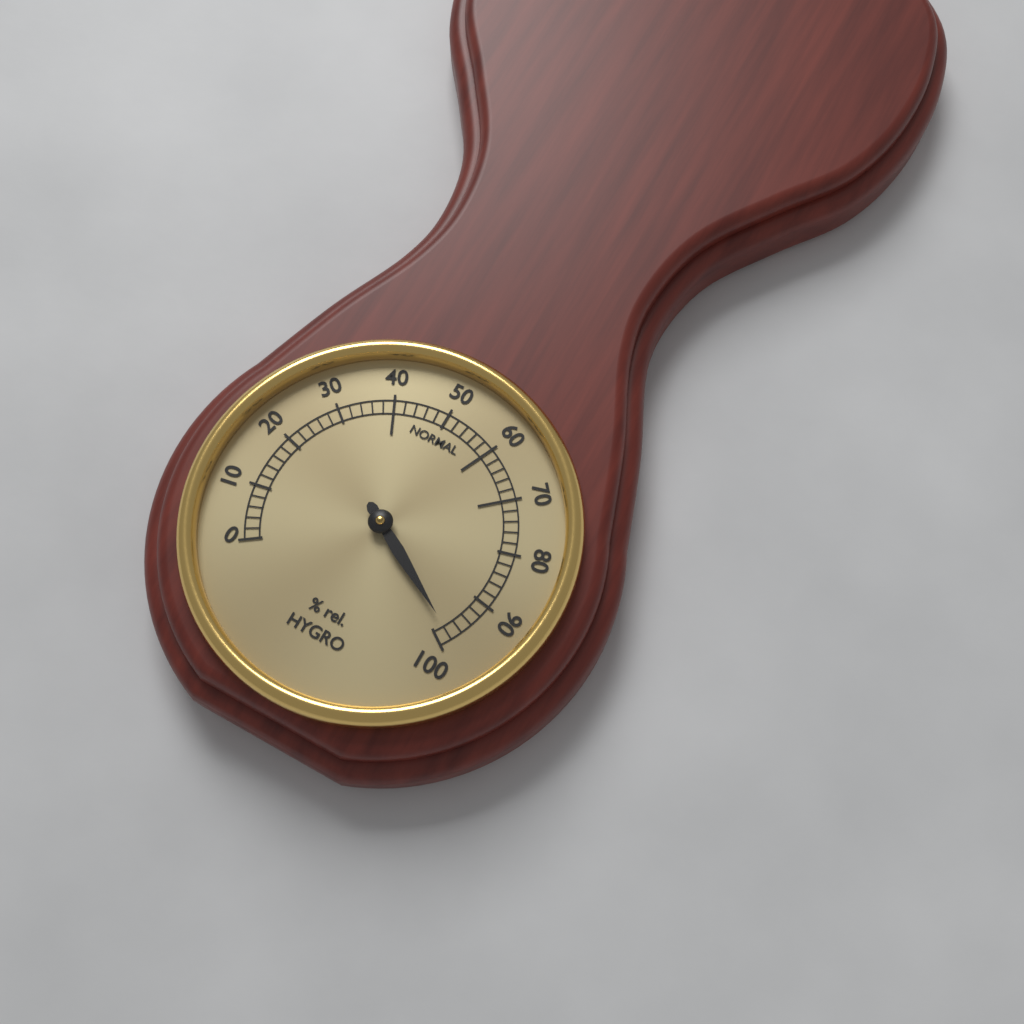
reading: 98 % rel.
